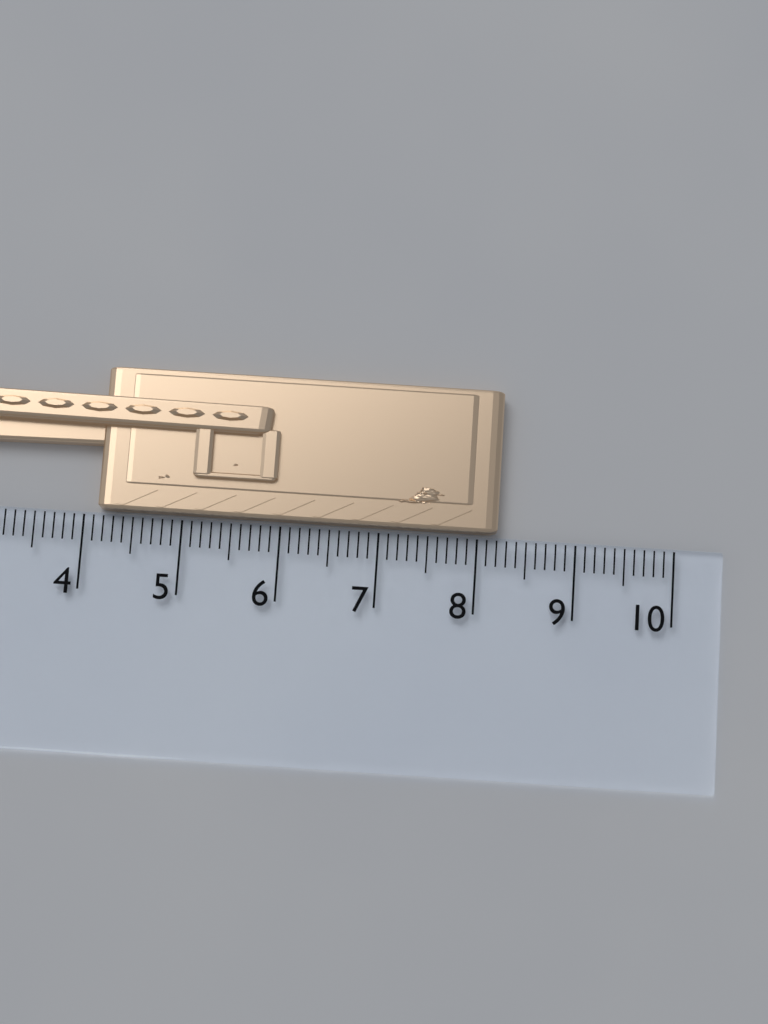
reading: 8.2 cm
